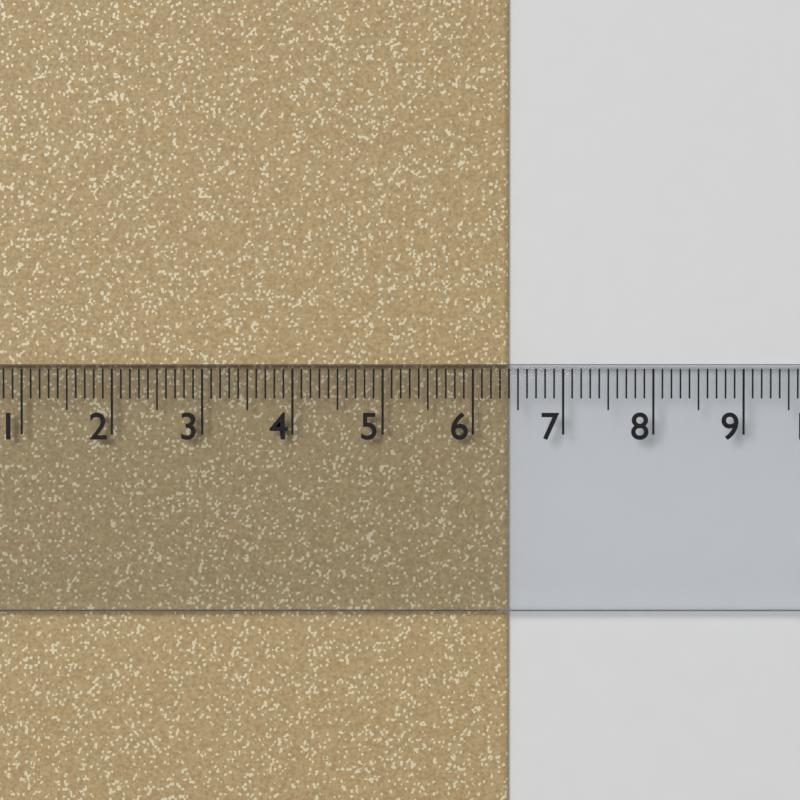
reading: 6.4 cm
